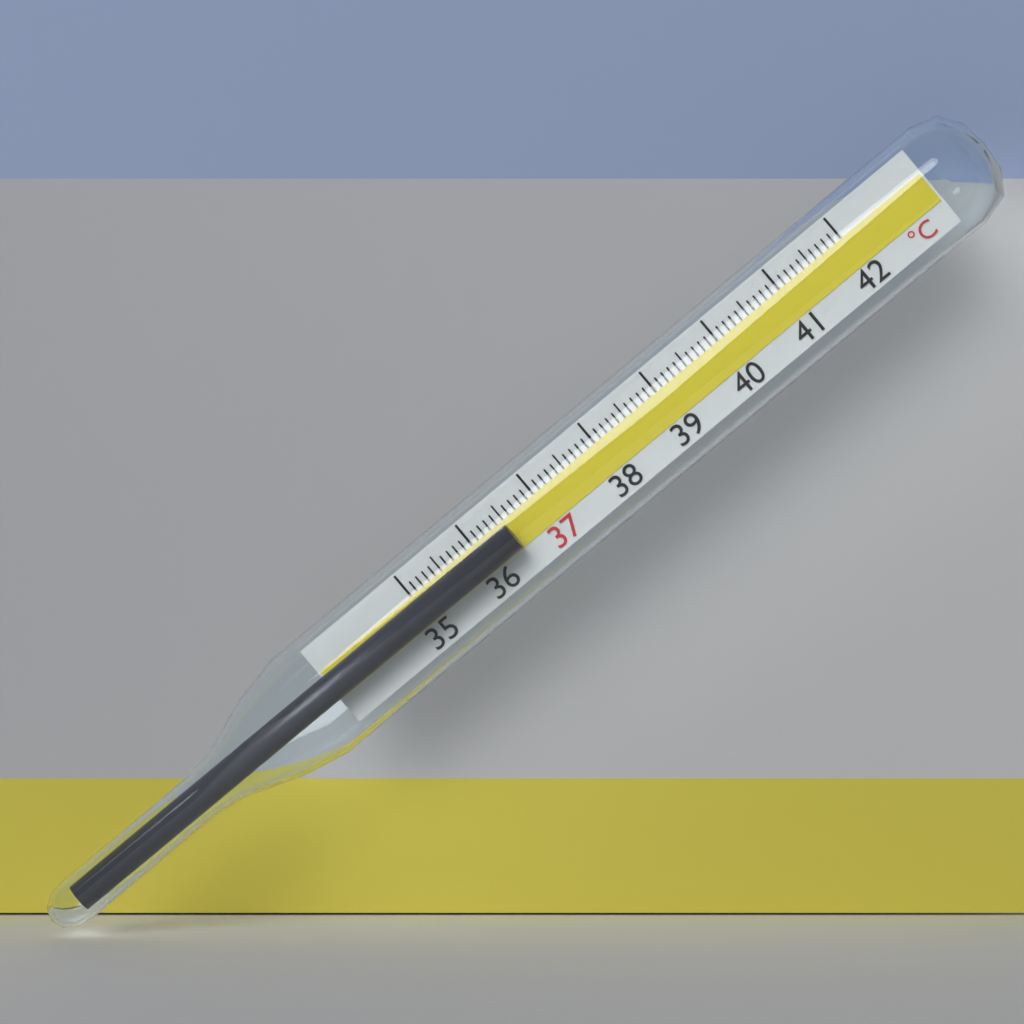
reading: 36.5 °C
